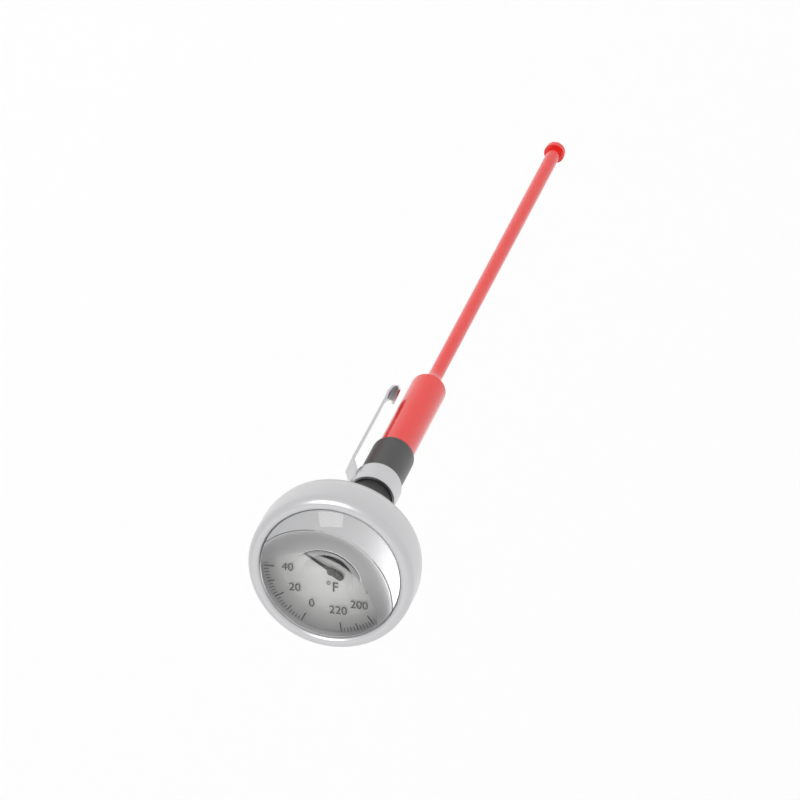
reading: 64 °F
